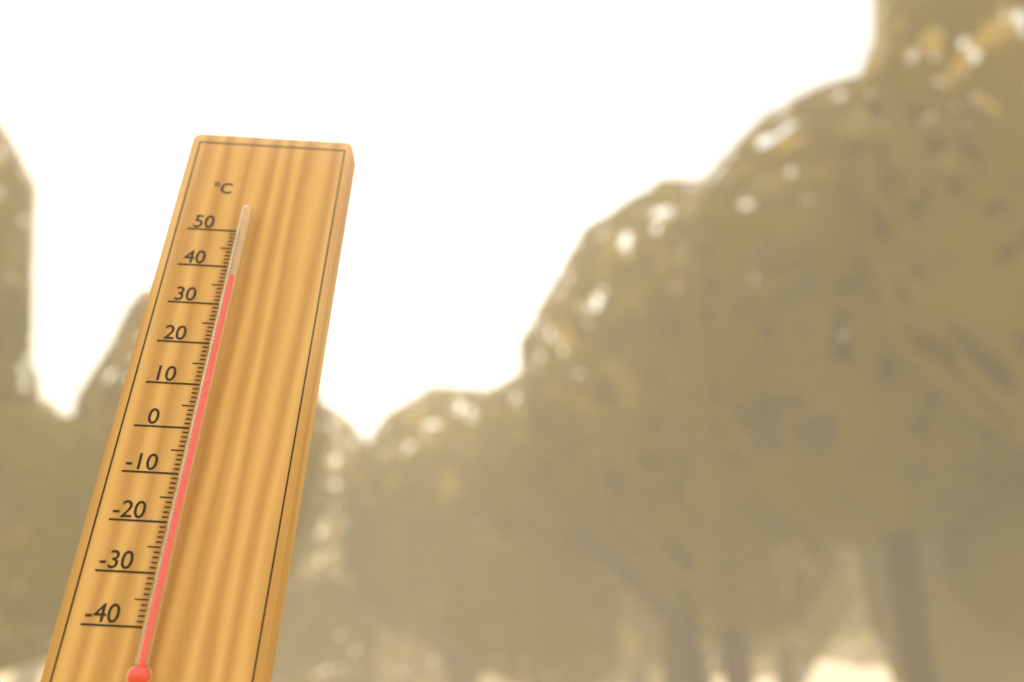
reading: 36 °C
